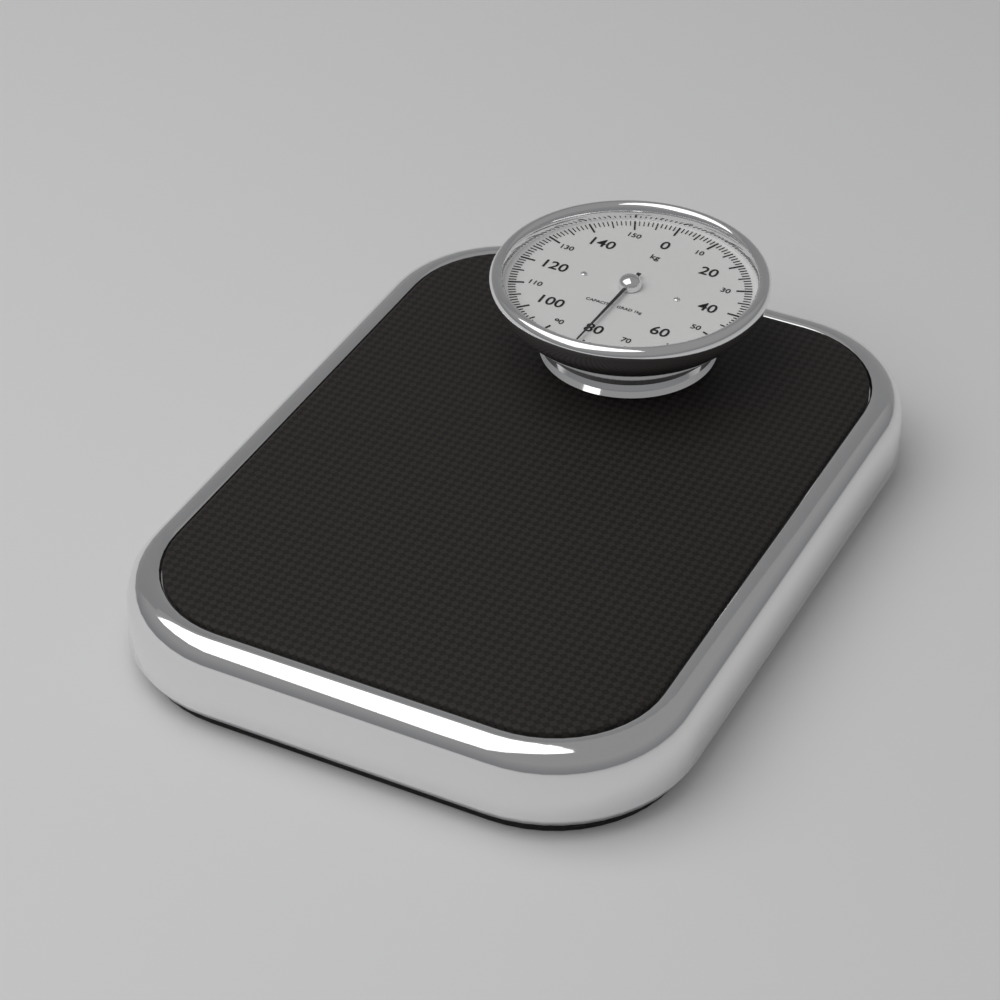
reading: 81 kg
